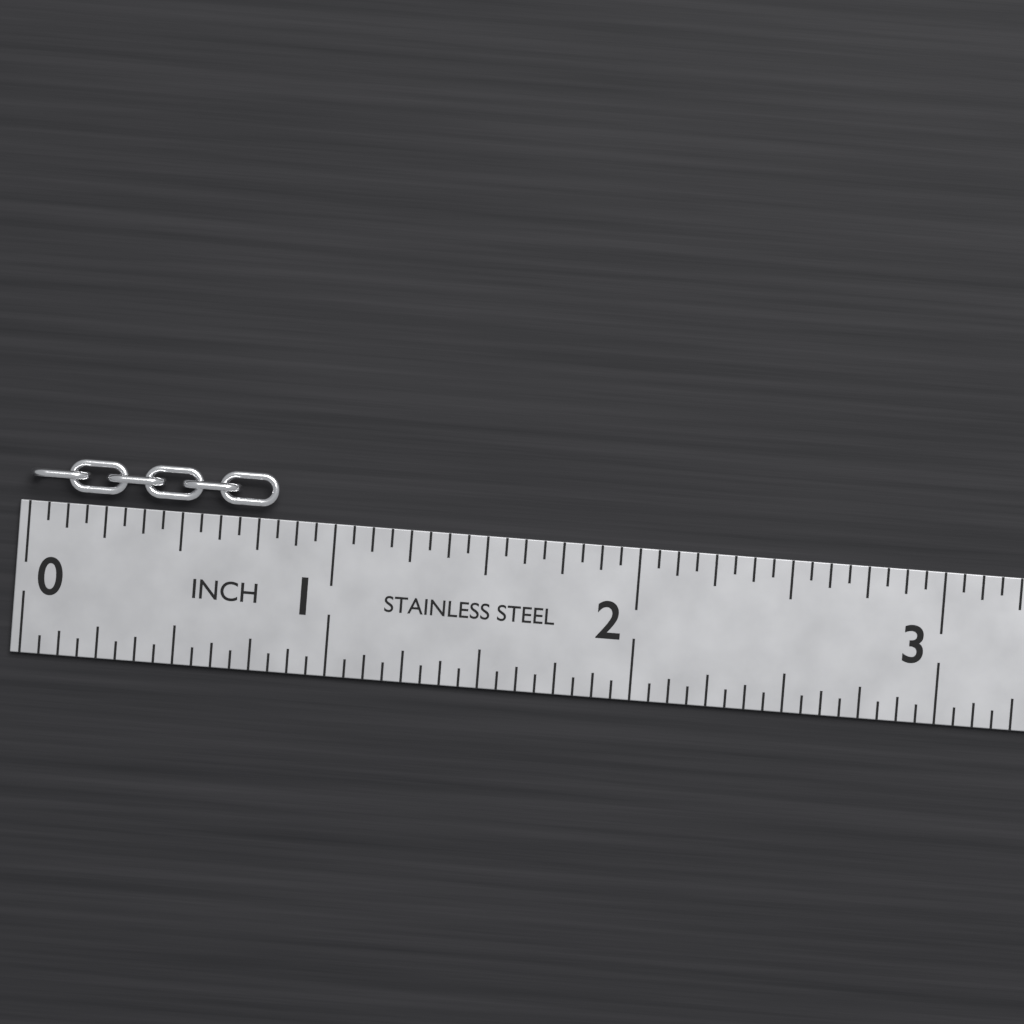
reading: 0.8125 in
